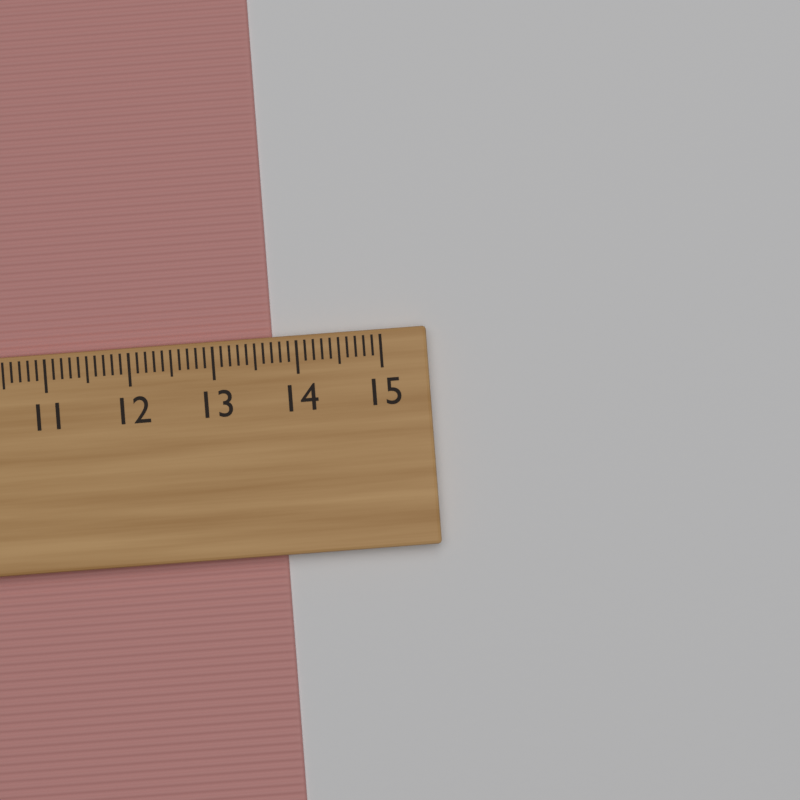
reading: 13.7 cm
